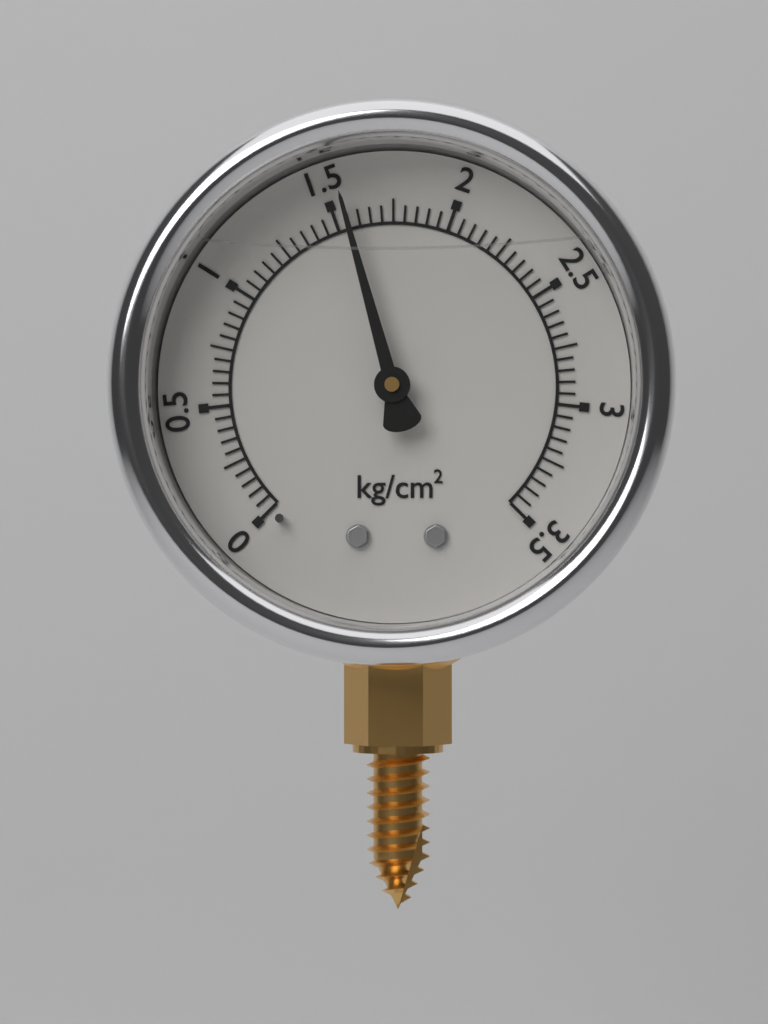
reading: 1.55 kg/cm²
